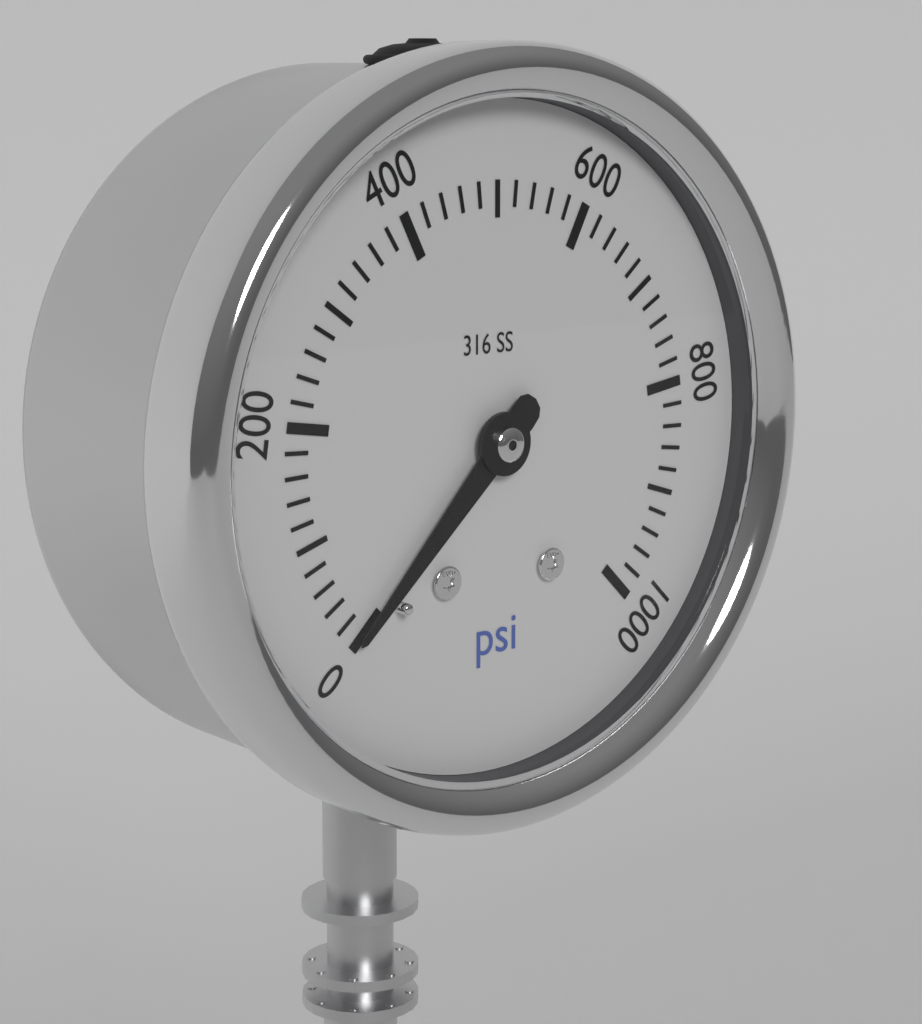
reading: 0 psi
